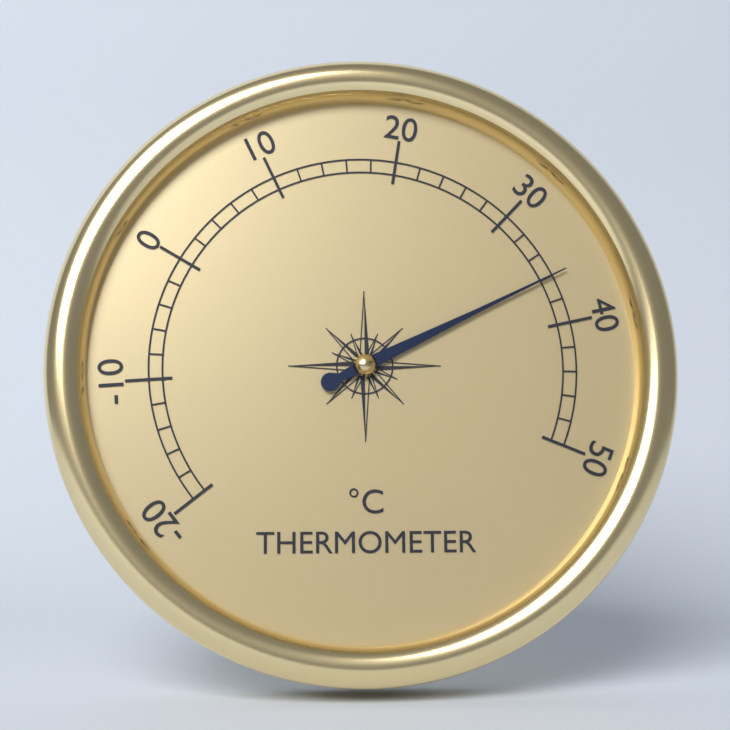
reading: 36 °C
